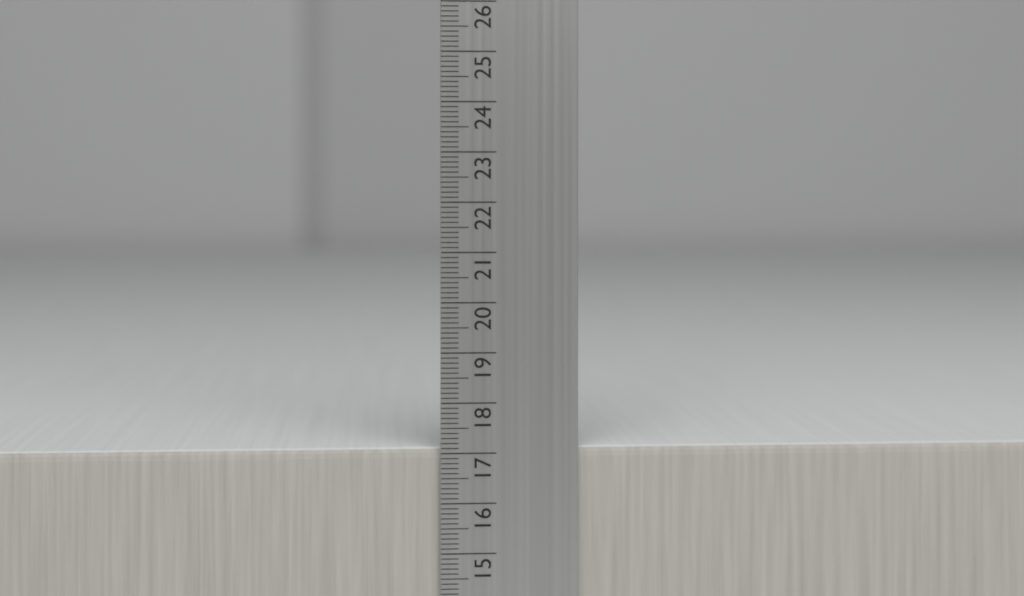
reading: 17.1 cm
